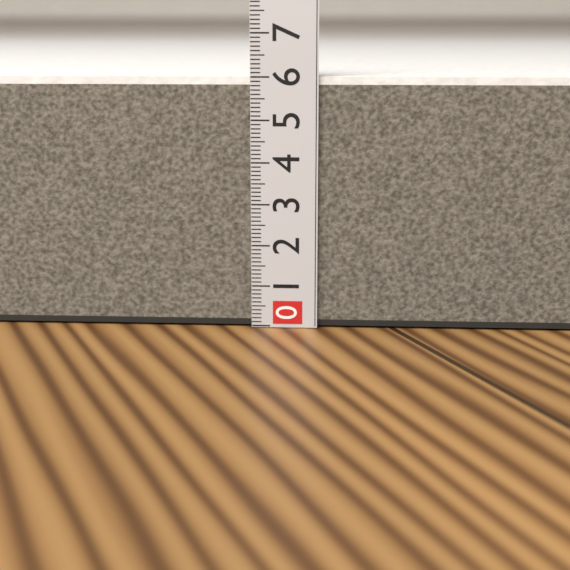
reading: 6.0 (no unit)
